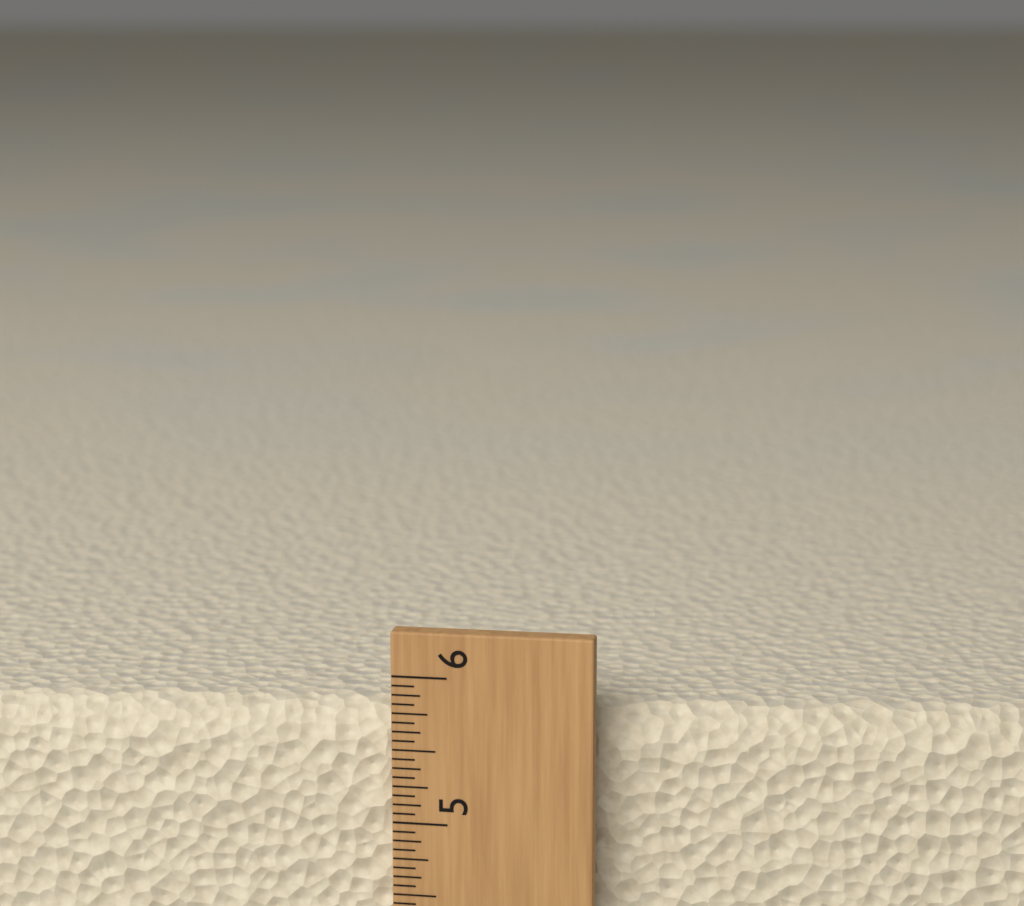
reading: 5.7500 (no unit)
